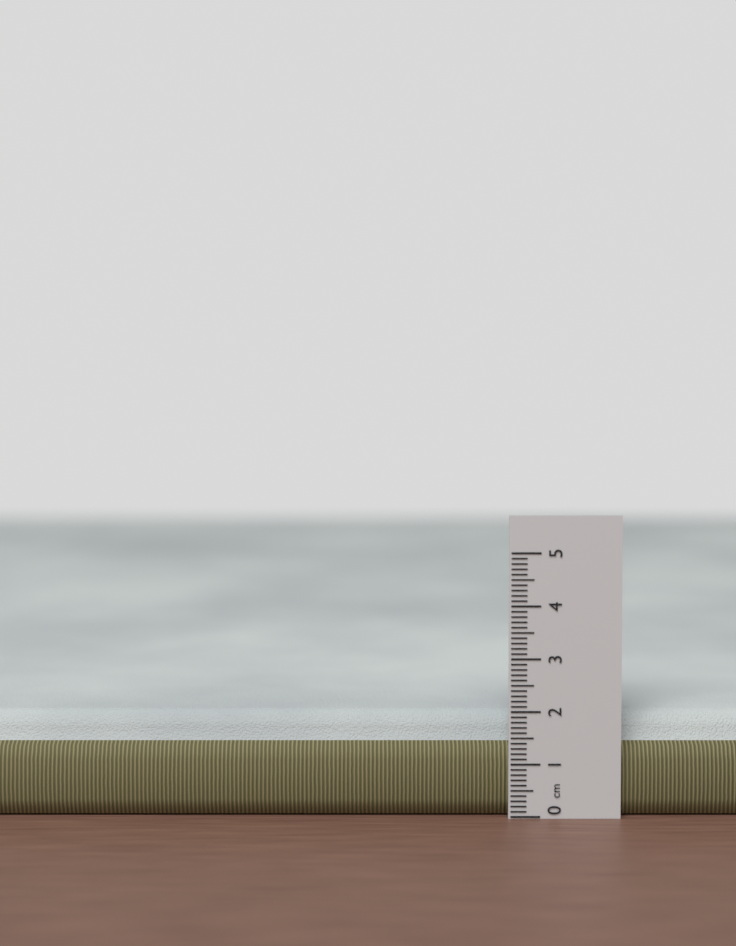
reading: 1.9 cm
